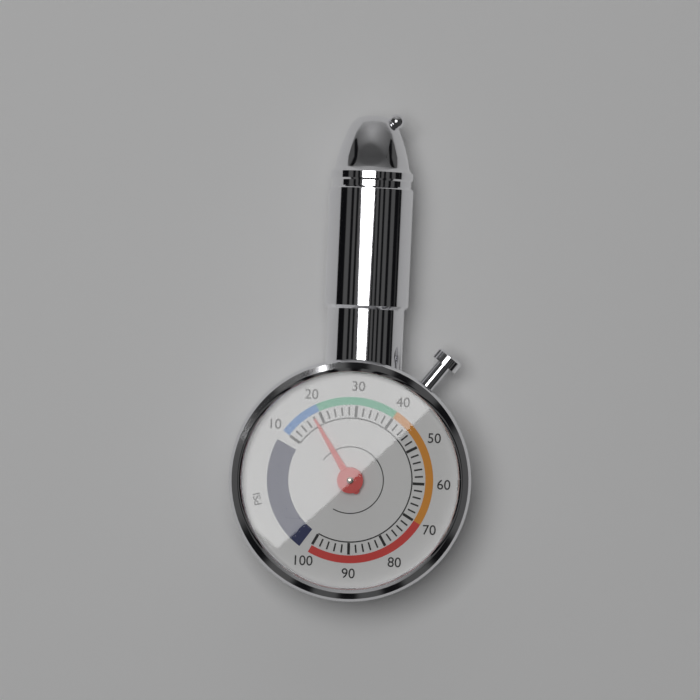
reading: 18 psi
